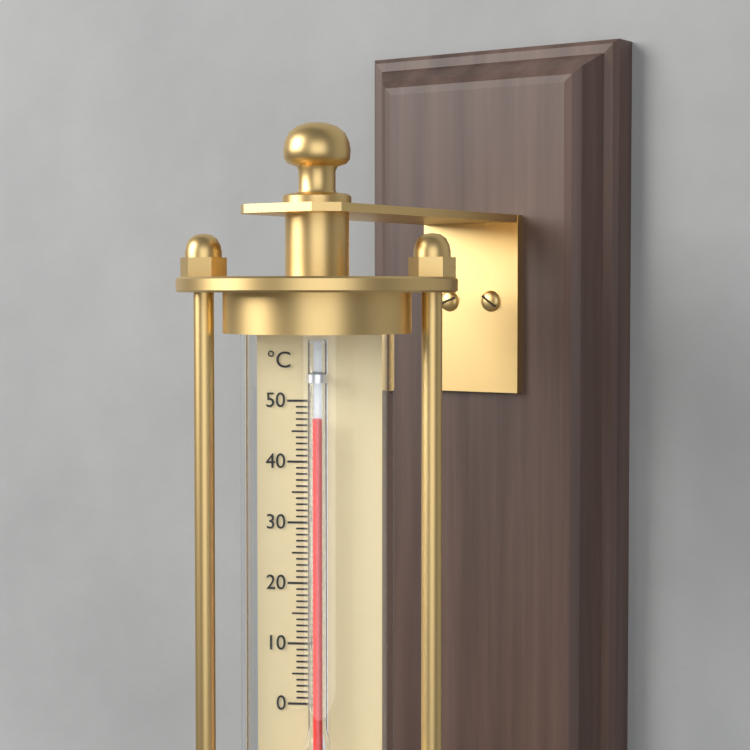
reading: 47 °C
